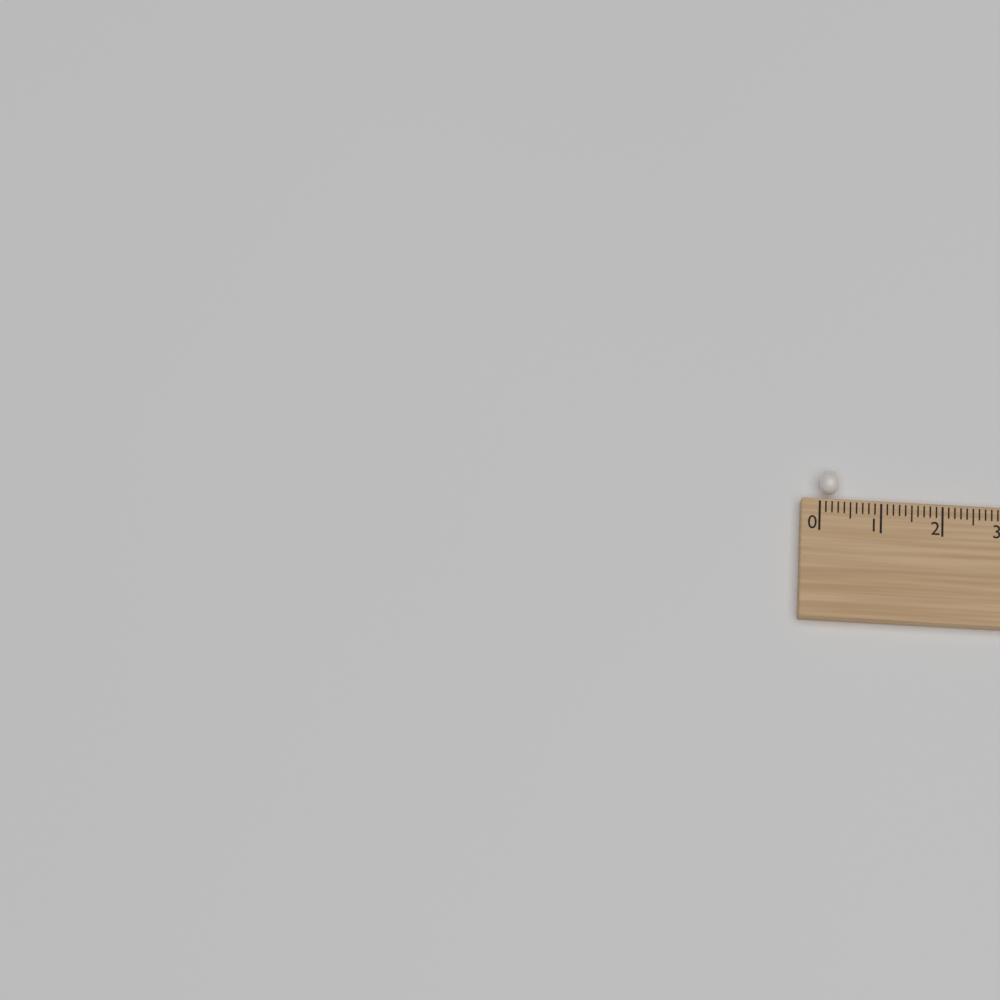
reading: 0.3 (no unit)
